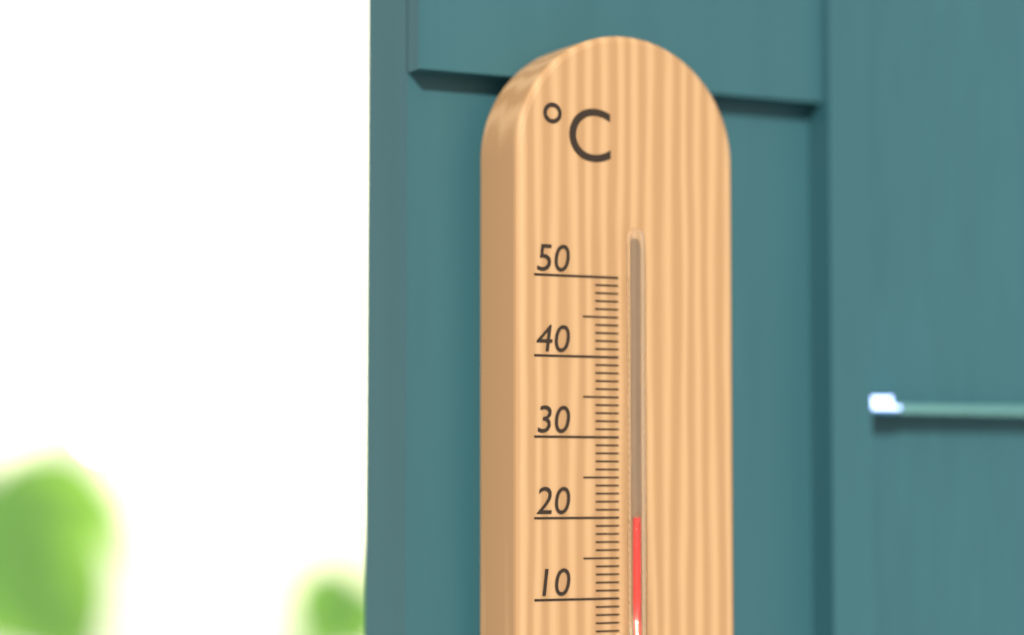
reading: 20 °C
